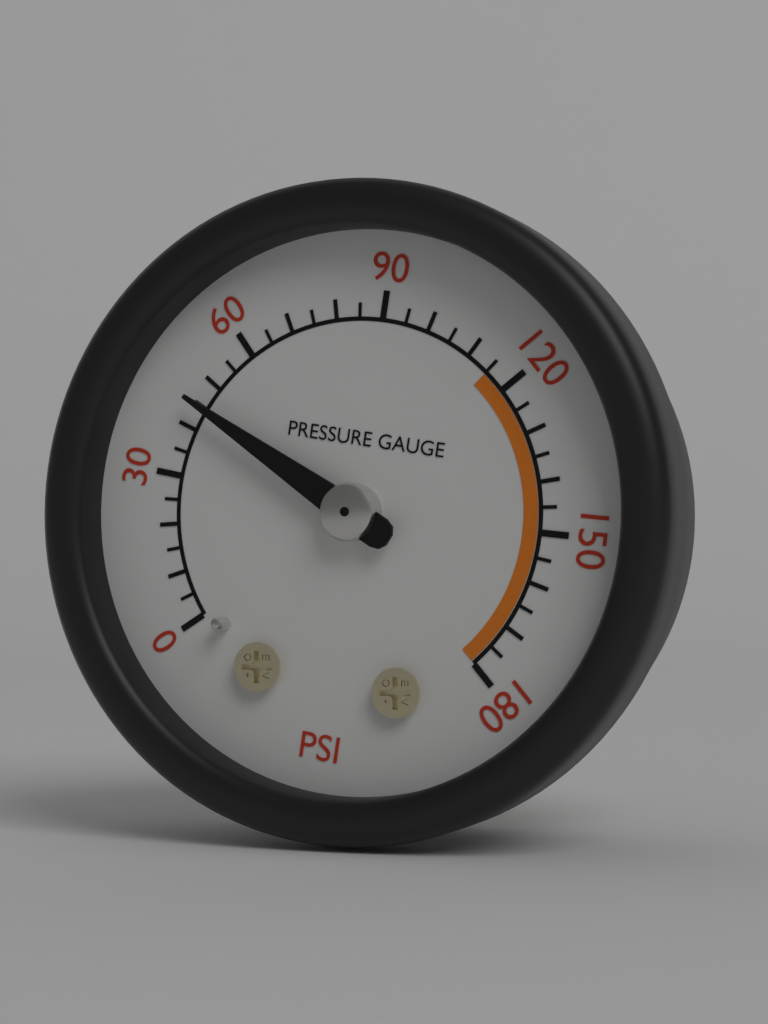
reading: 45 psi
